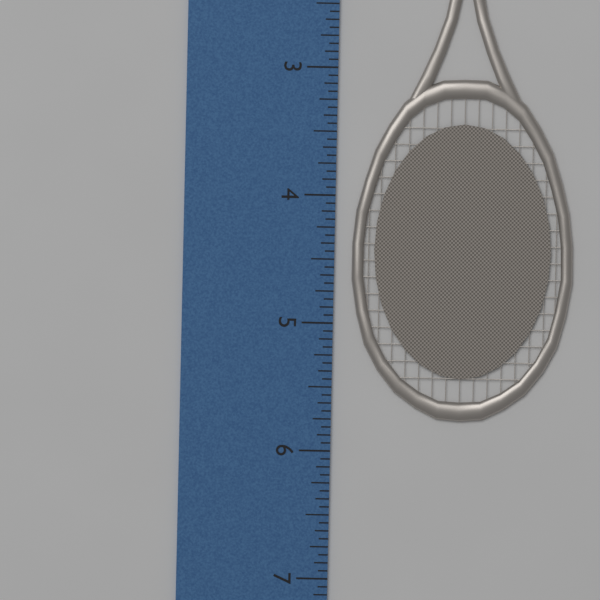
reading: 5.7500 inch
